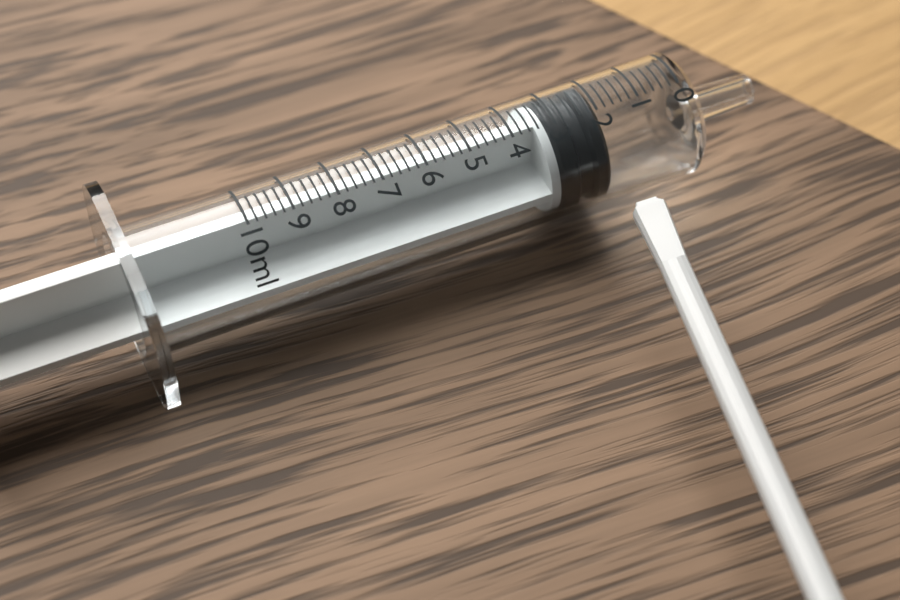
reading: 2.0 ml
